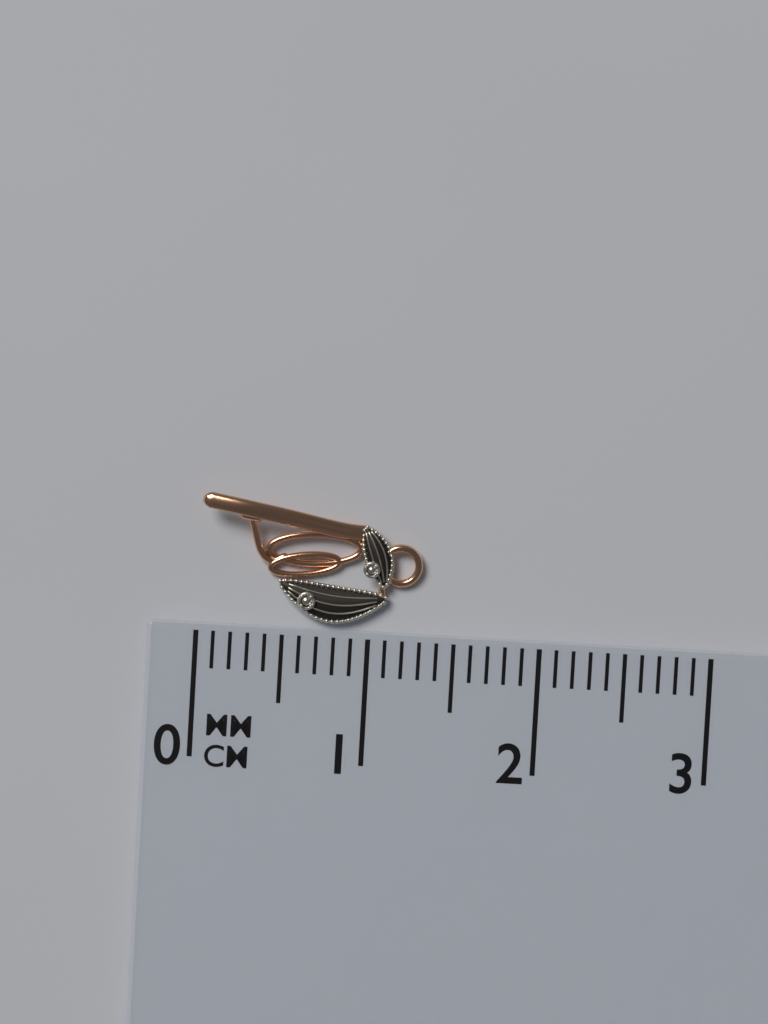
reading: 1.3 cm
